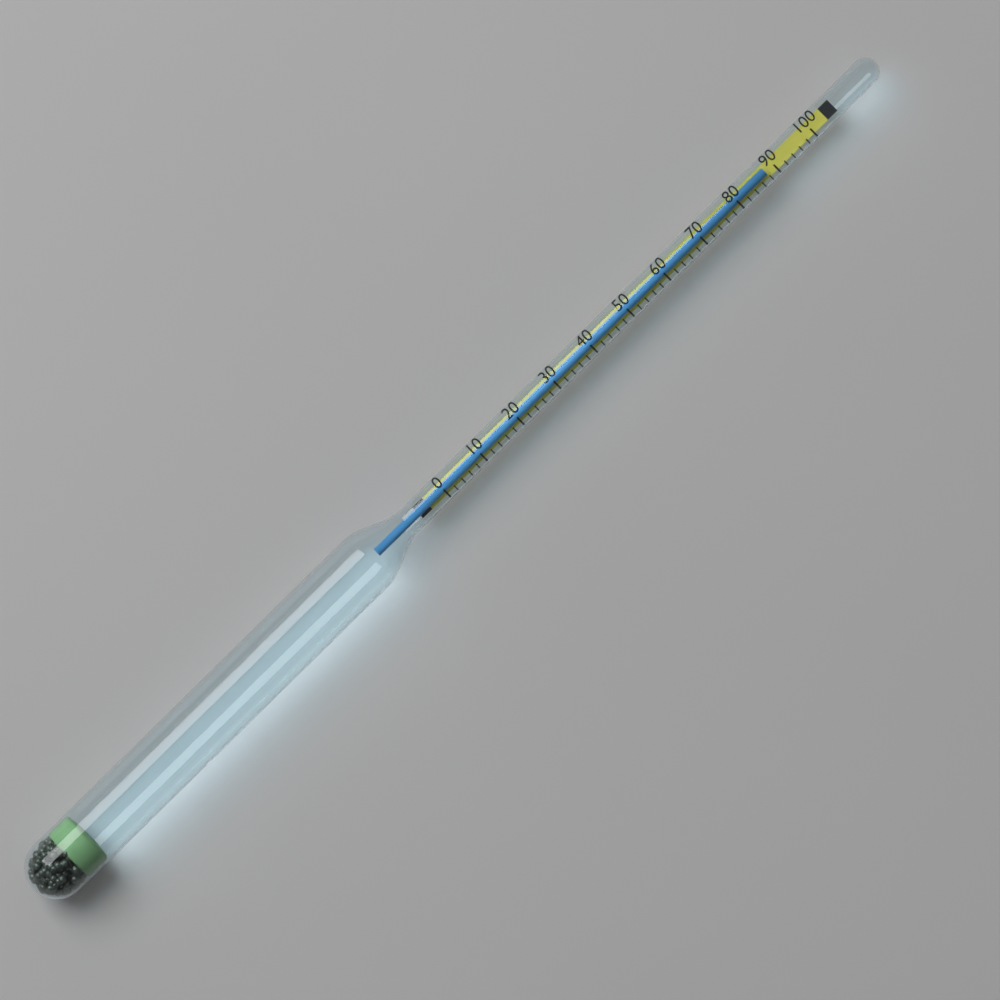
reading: 88 (no unit)
